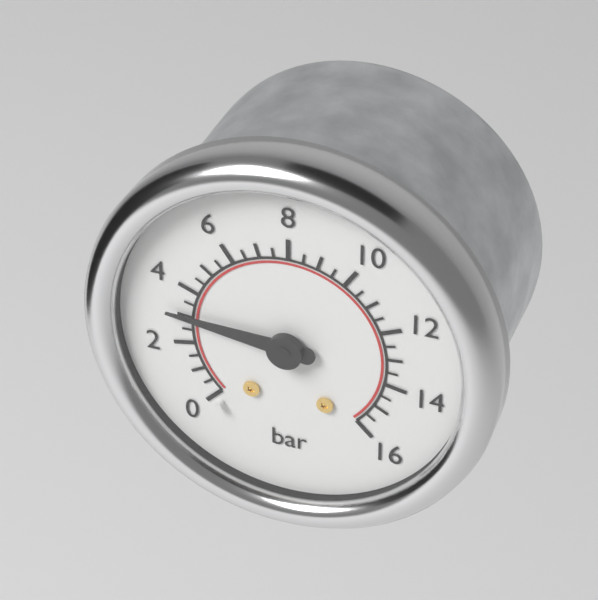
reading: 3.0 bar
